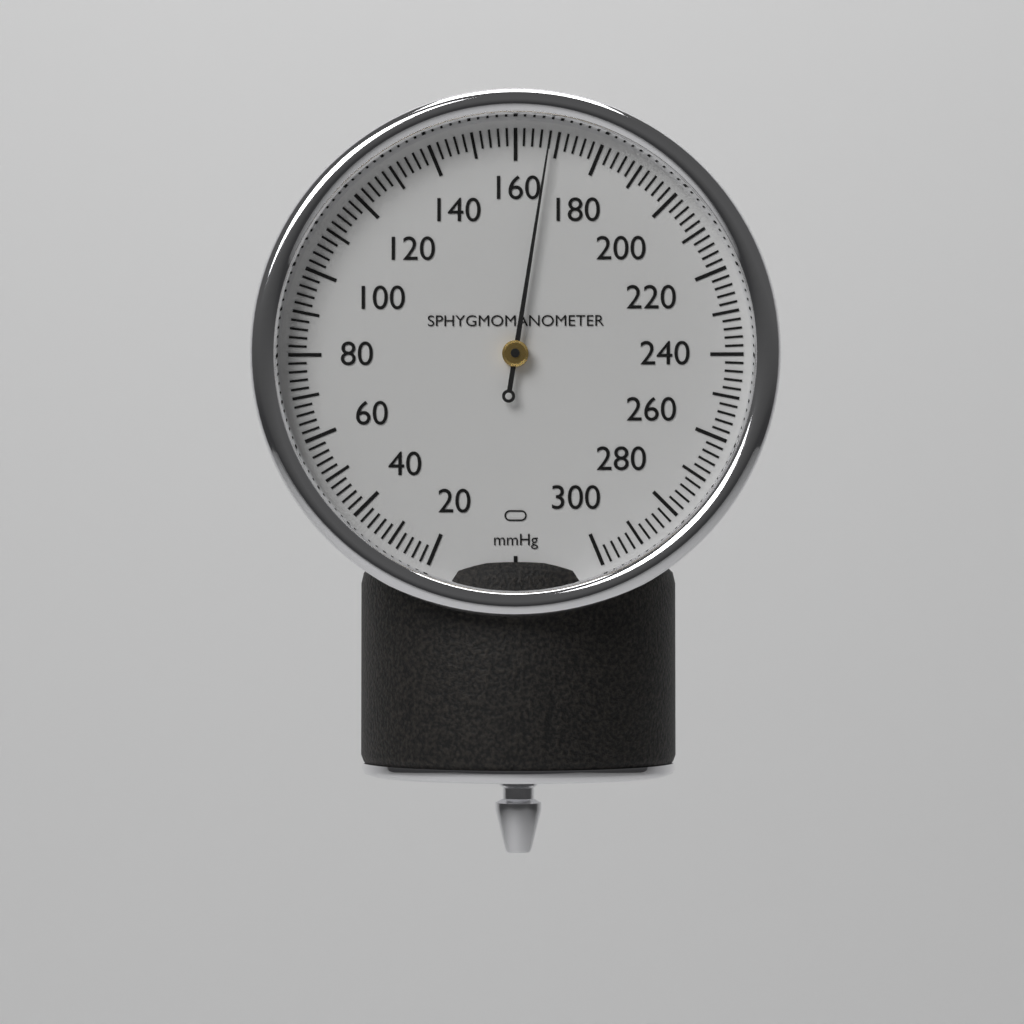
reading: 168 mmHg
